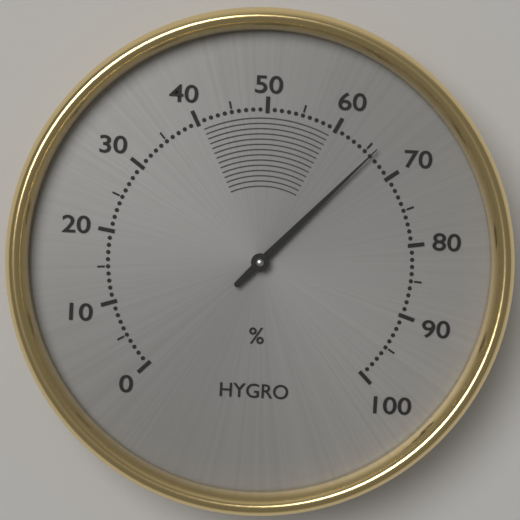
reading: 66 %
